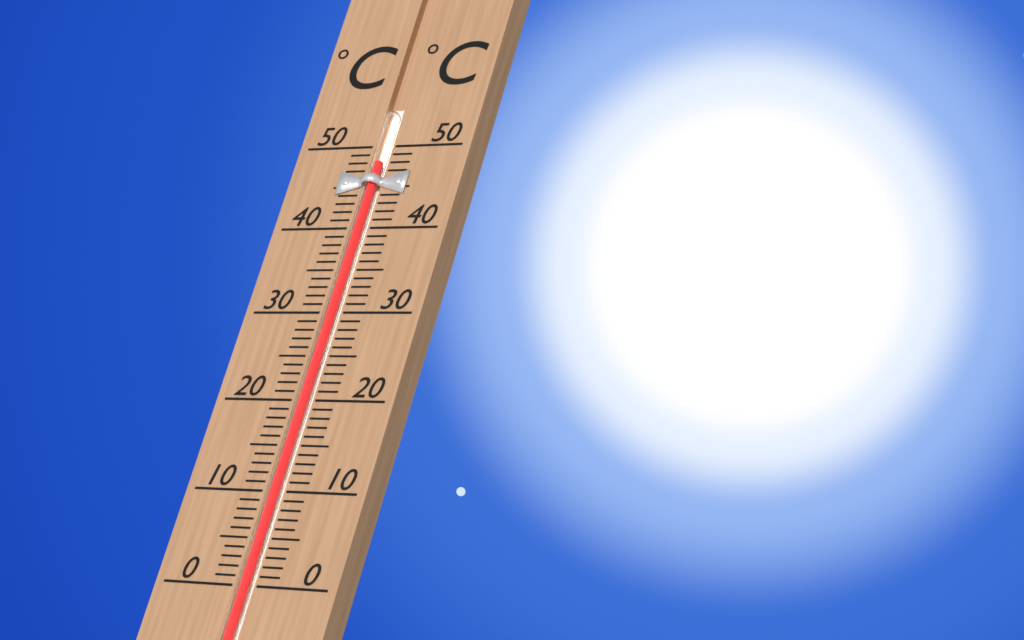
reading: 48 °C
